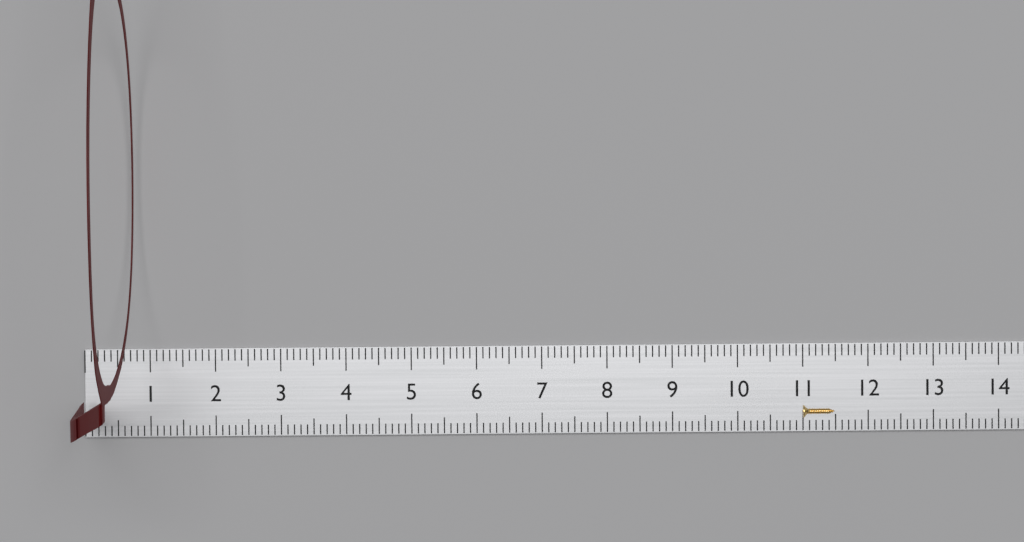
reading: 0.8 cm
